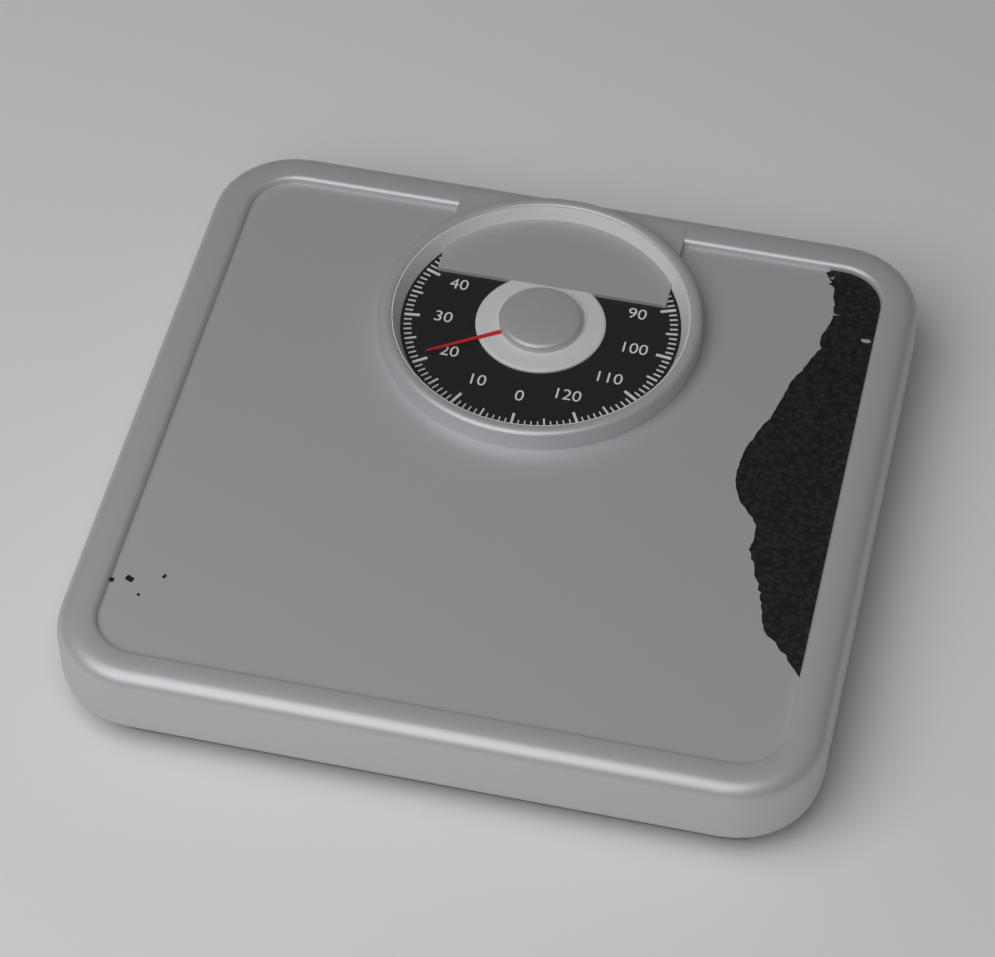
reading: 21 kg
